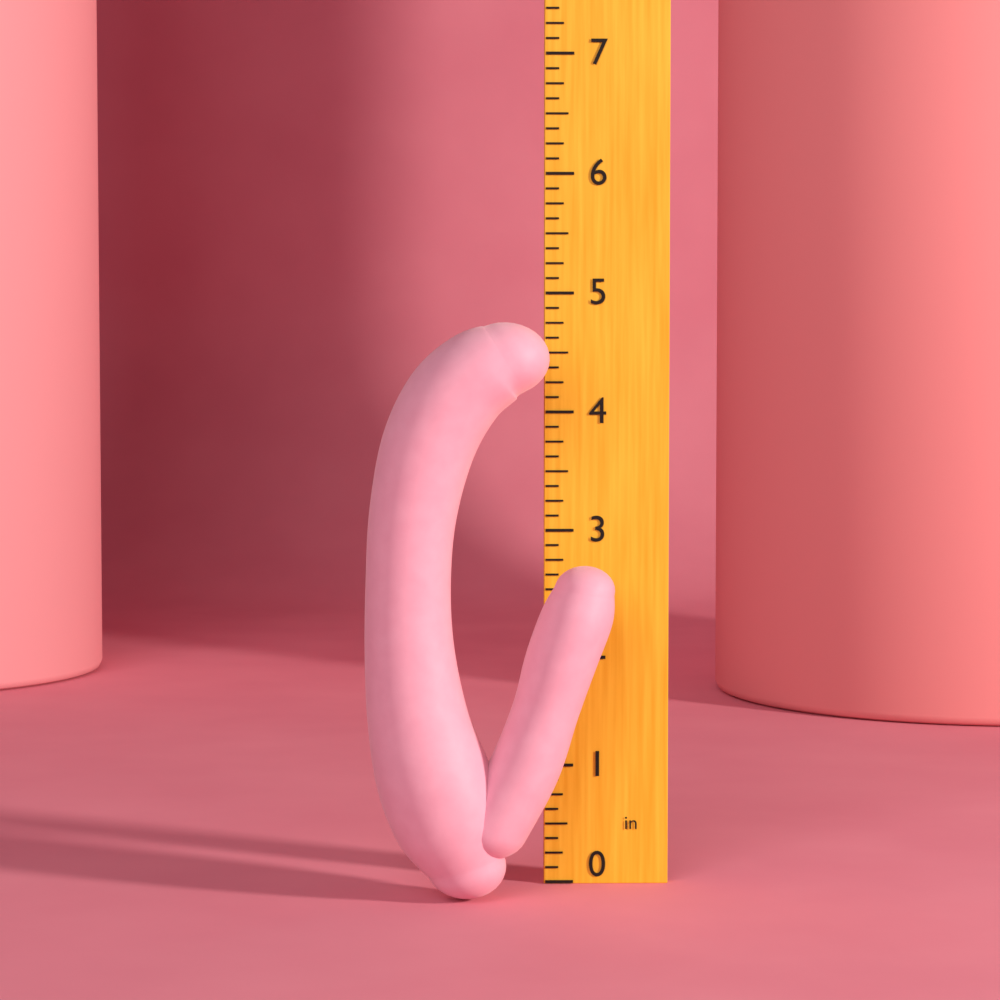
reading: 4.750 in
